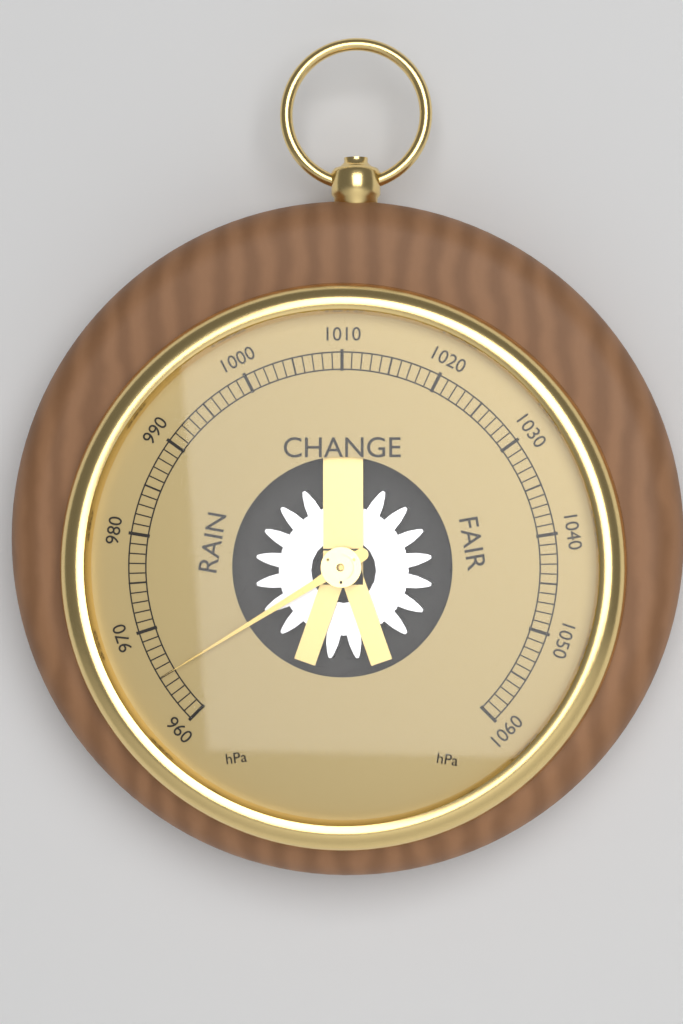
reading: 965 hPa
